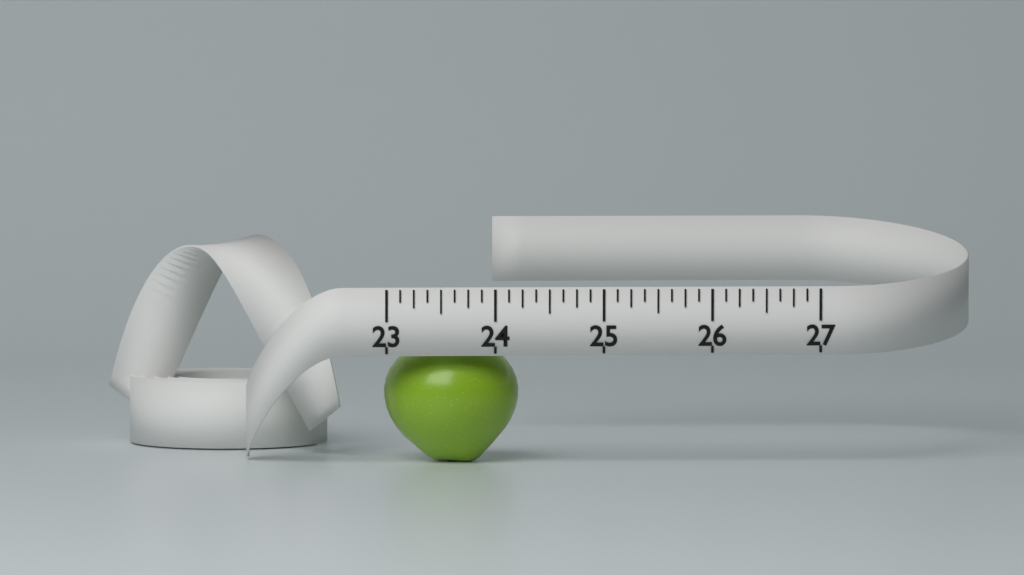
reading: 24.250 (no unit)
